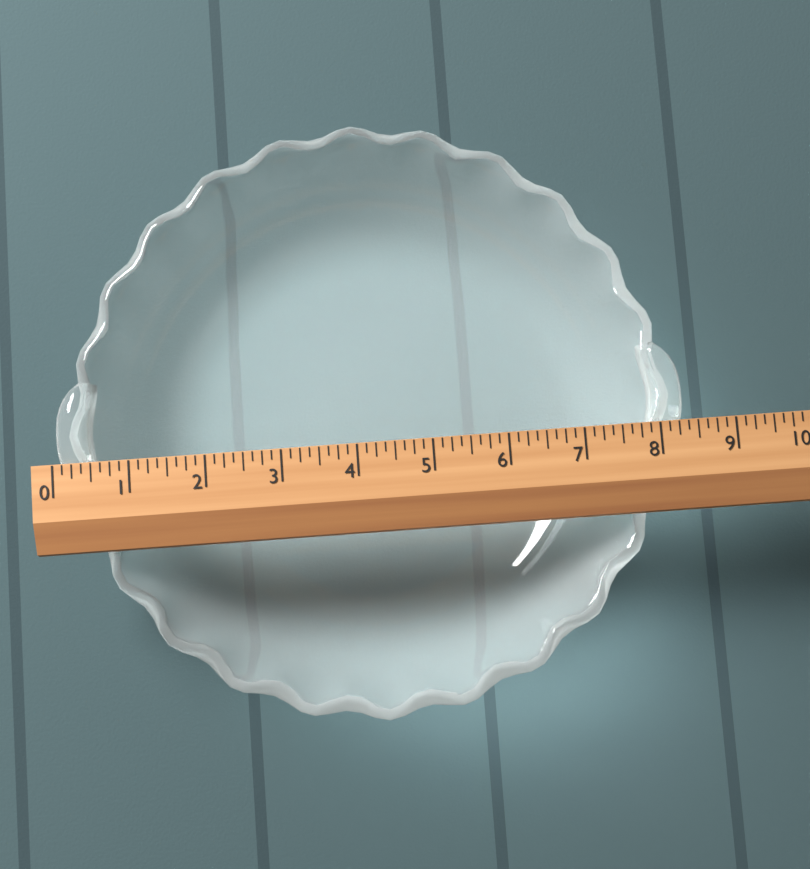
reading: 8.375 (no unit)
